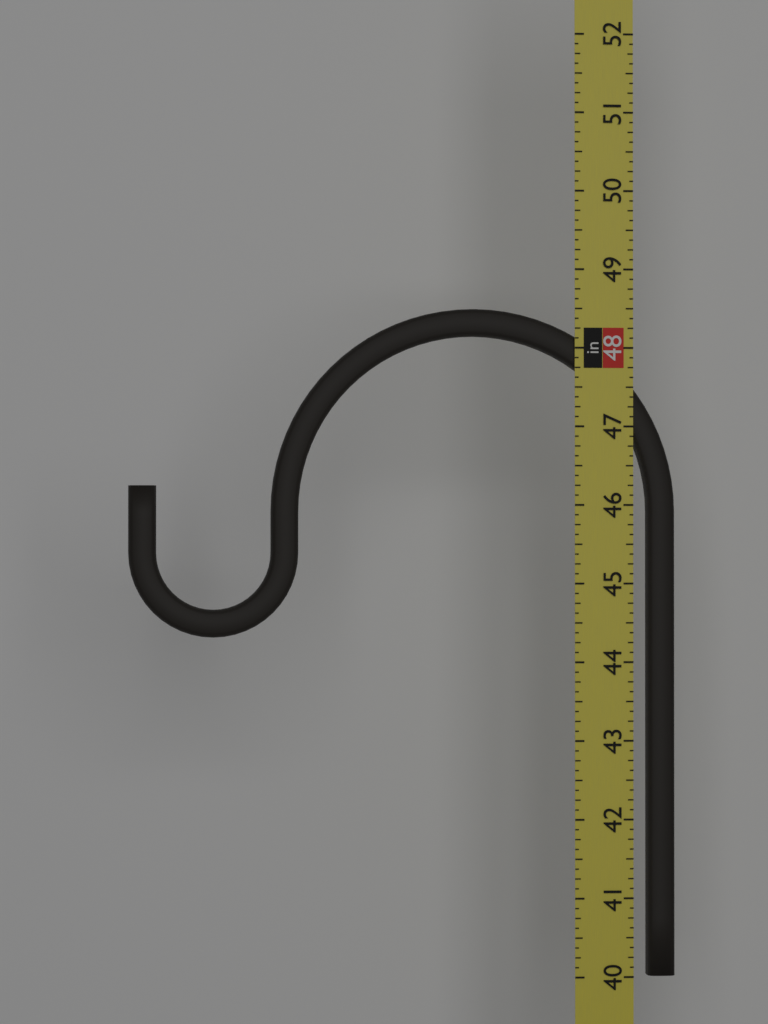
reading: 48.500 in
